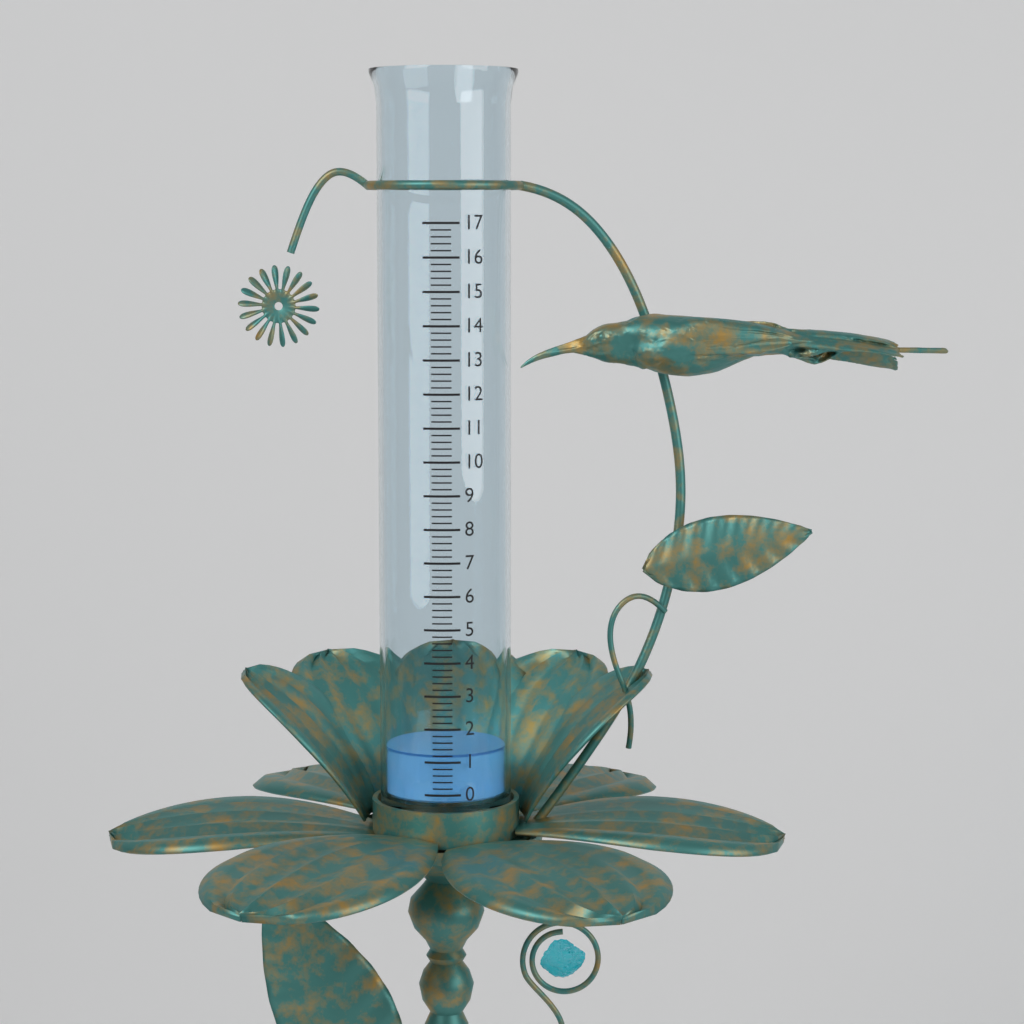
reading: 1.2 (no unit)
